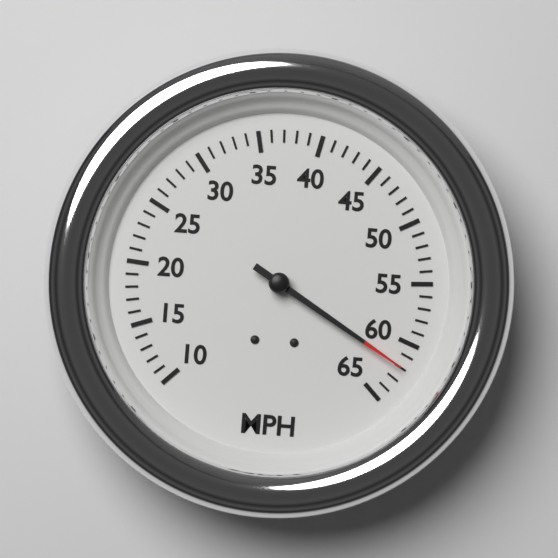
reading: 62 MPH
